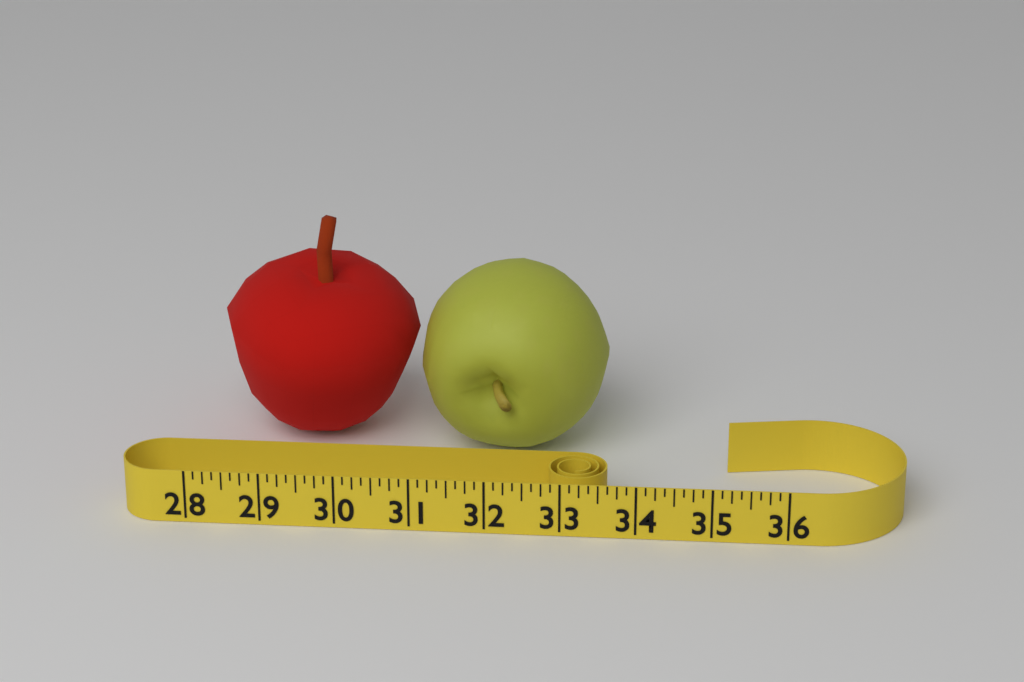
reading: 33.500 (no unit)
